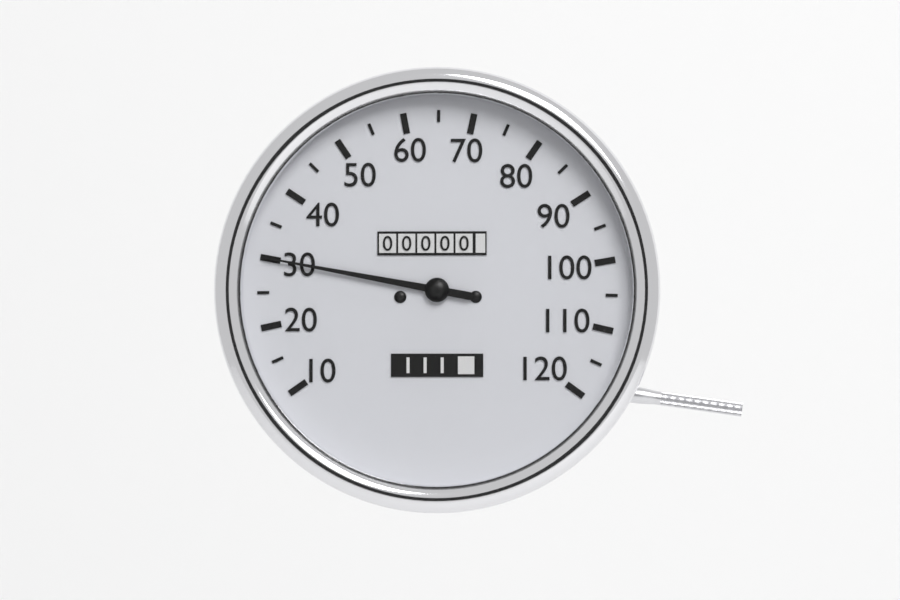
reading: 30 (no unit)
